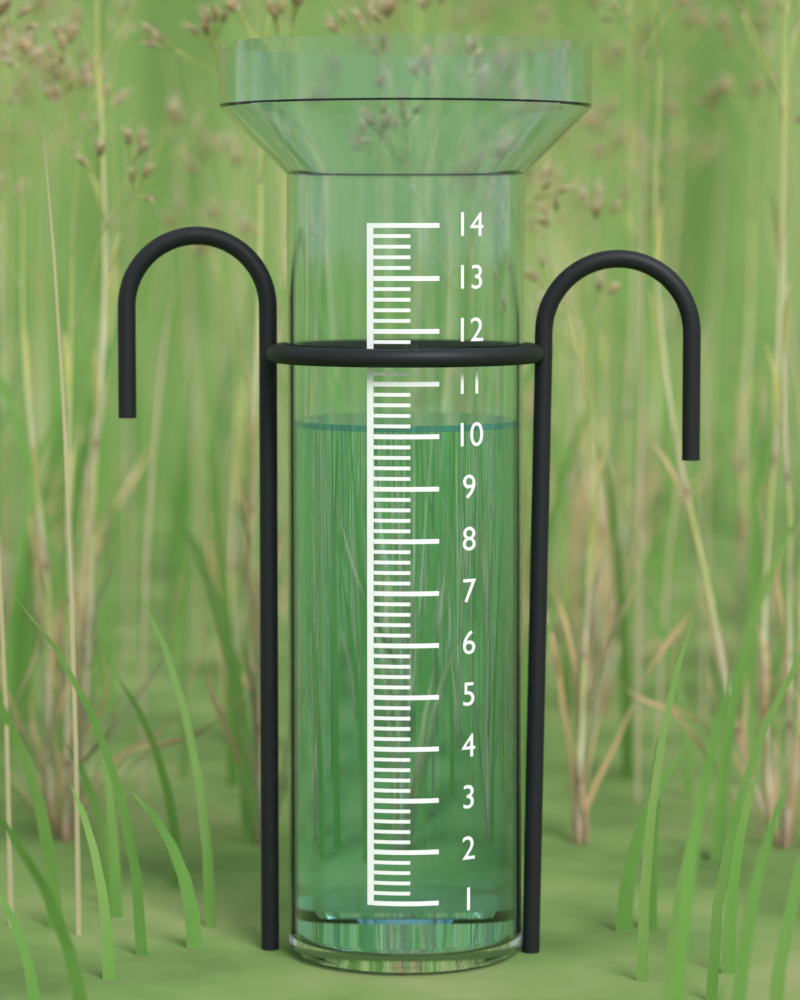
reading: 10.2 (no unit)
